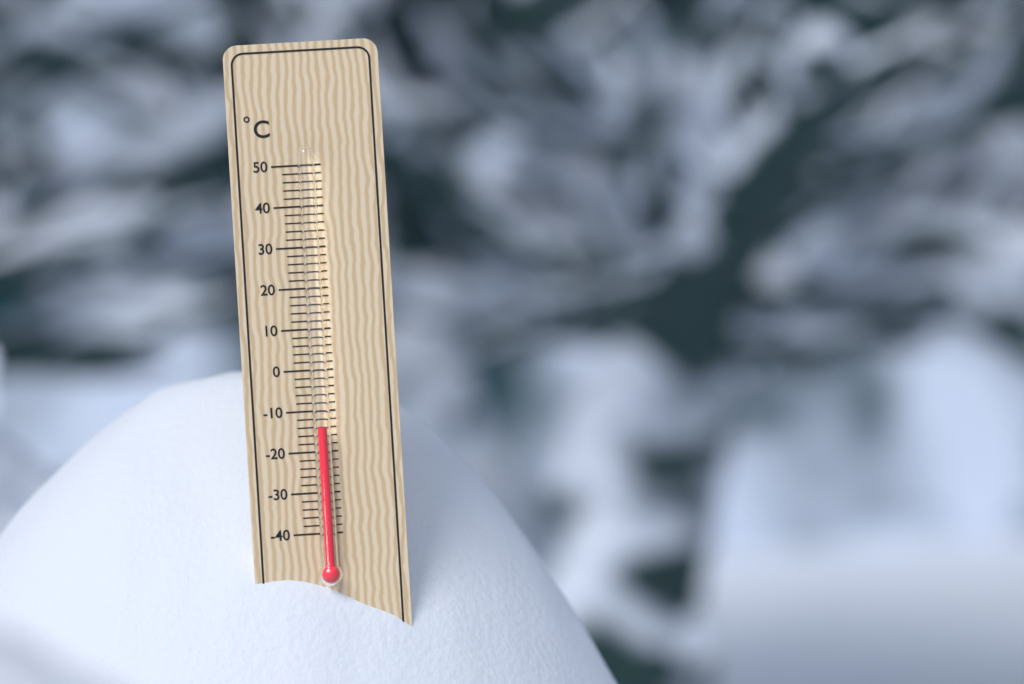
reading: -14 °C
